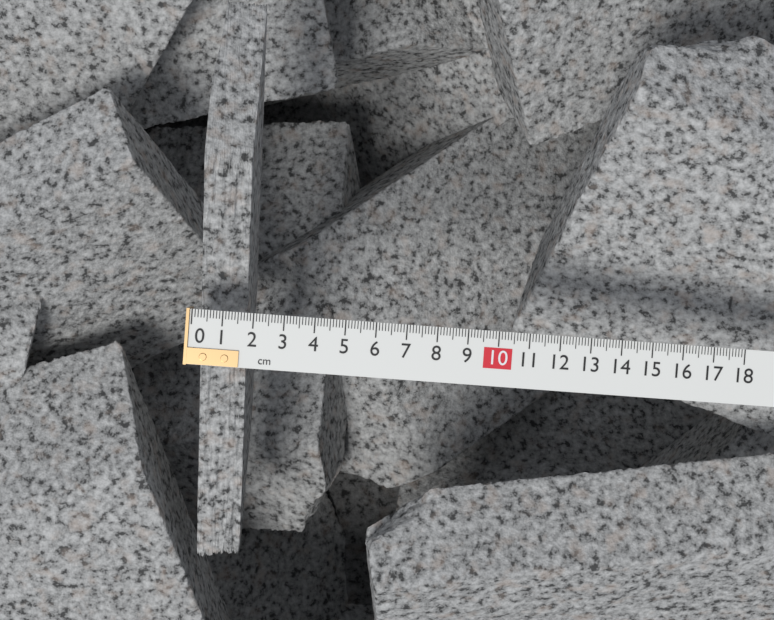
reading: 1.6 cm
